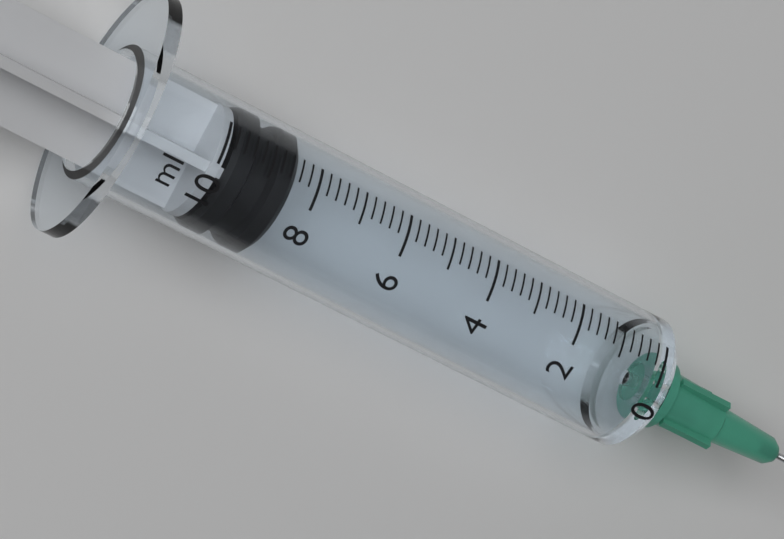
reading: 8.4 ml
